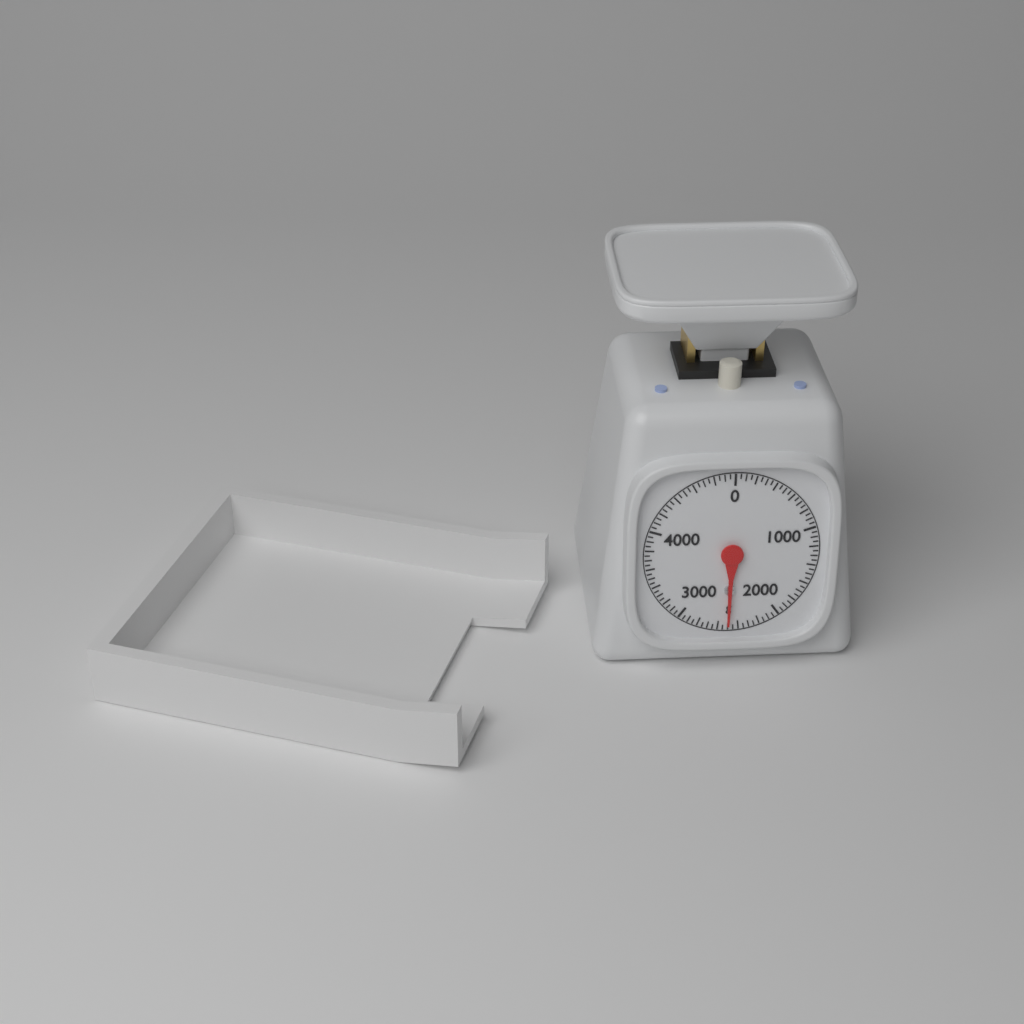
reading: 2500 g
